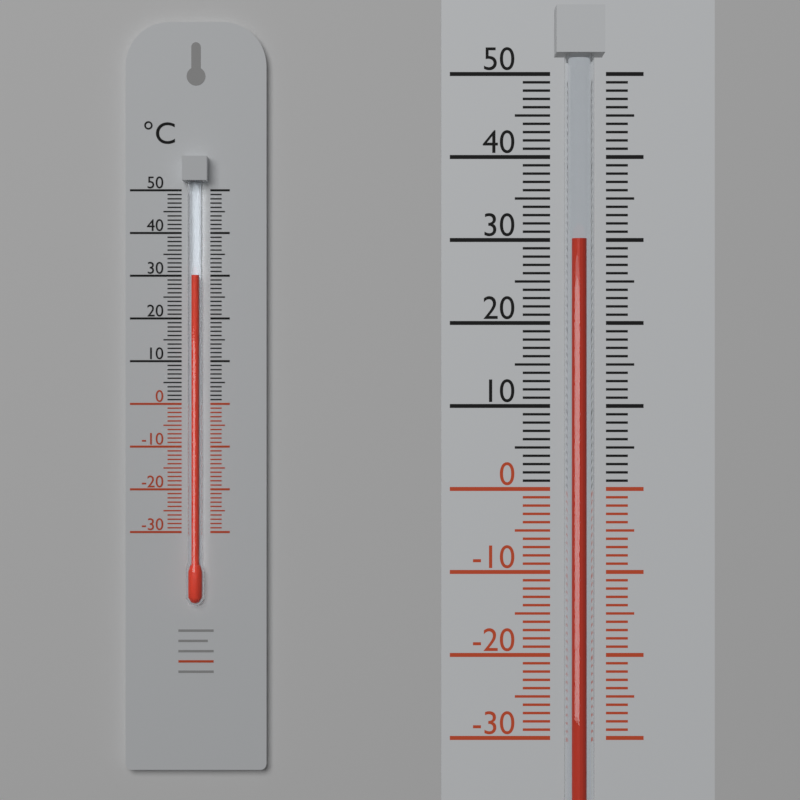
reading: 30 °C
